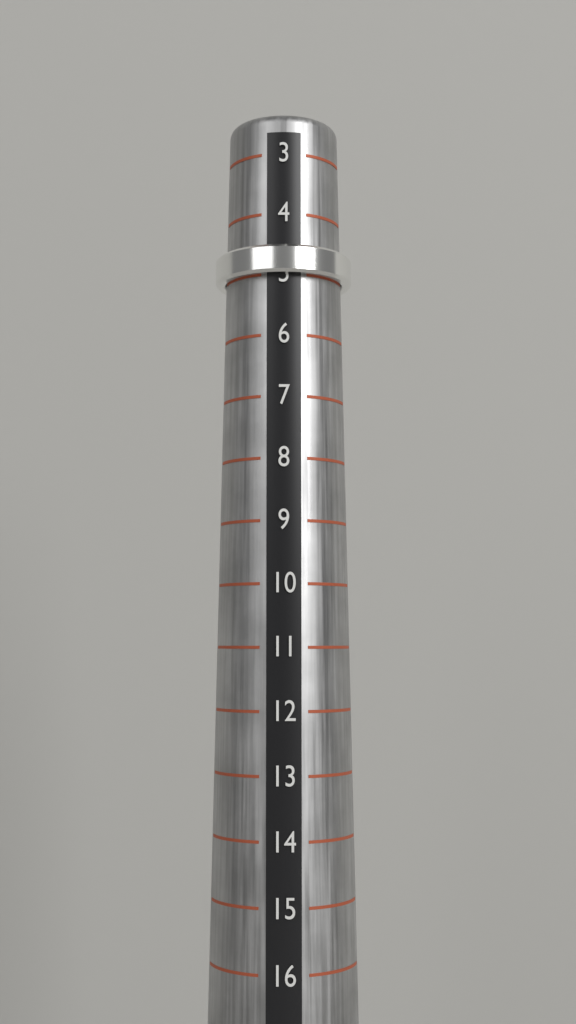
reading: 5 (no unit)
